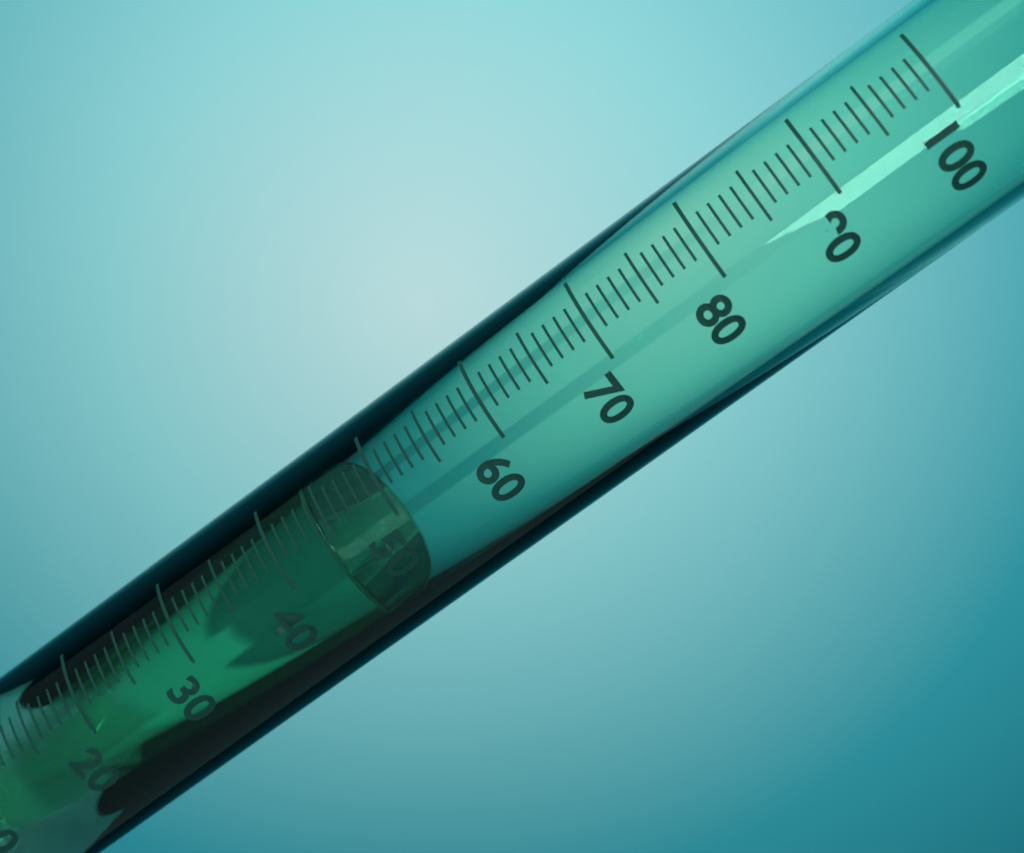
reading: 44 ml
